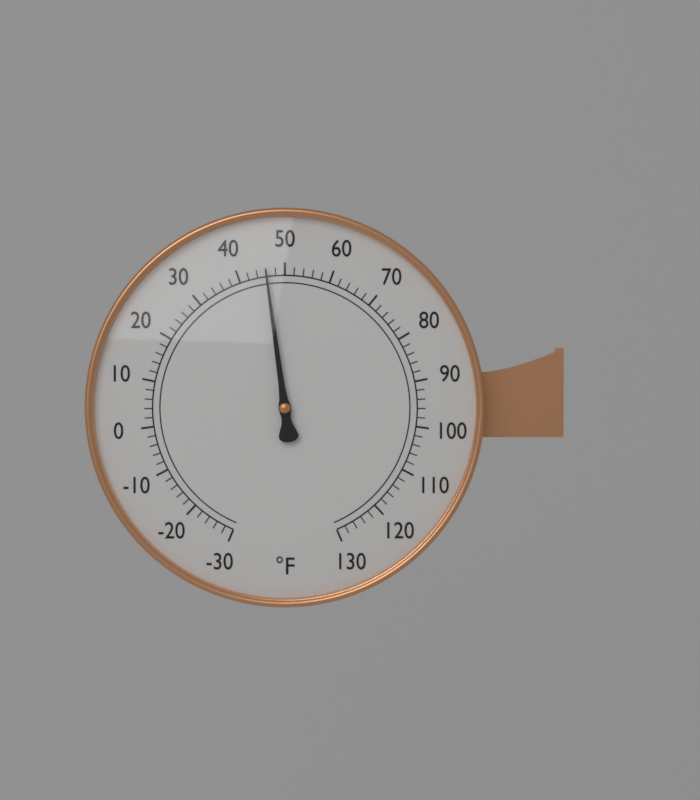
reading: 46 °F
